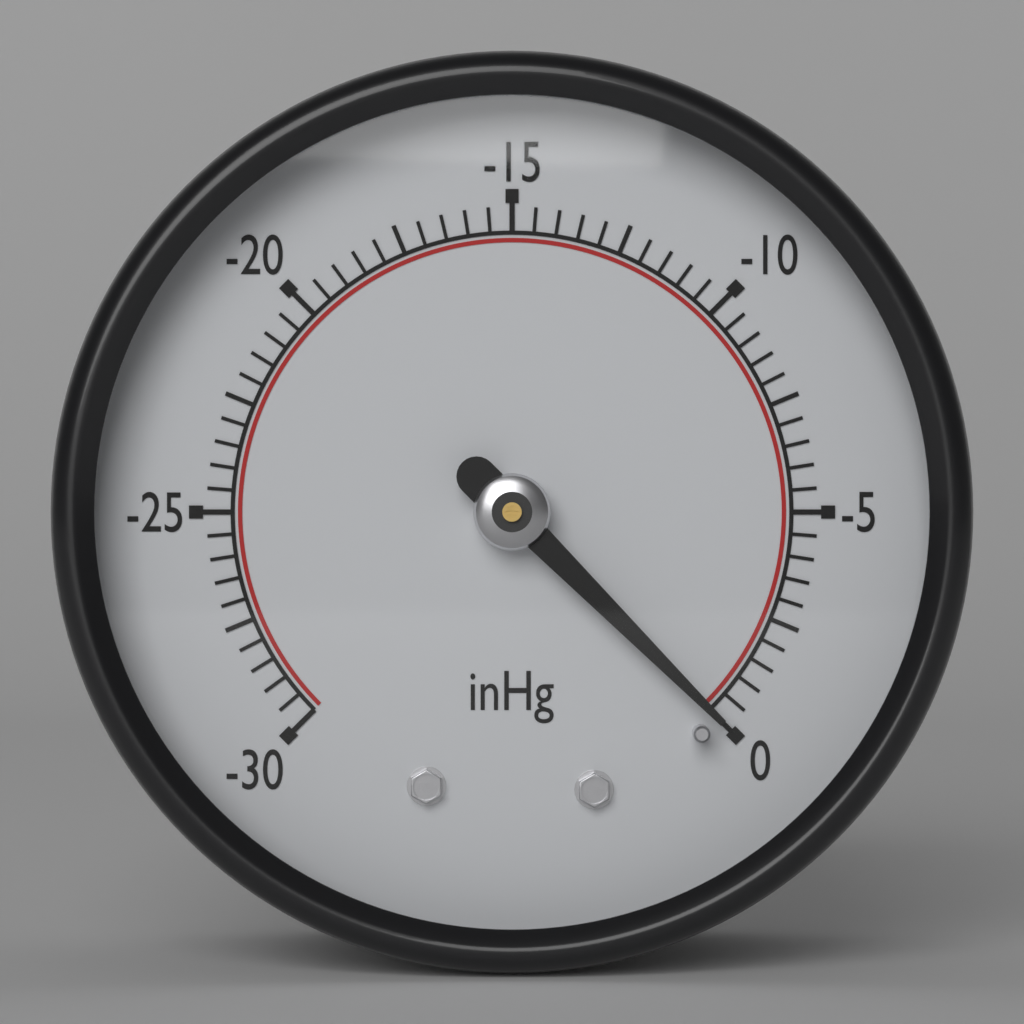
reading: 0.0 inHg
